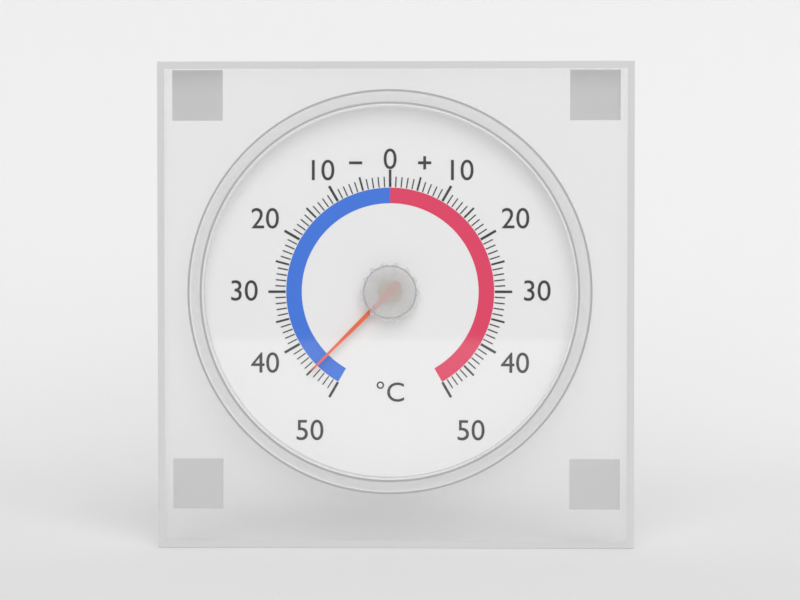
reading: -45 °C
